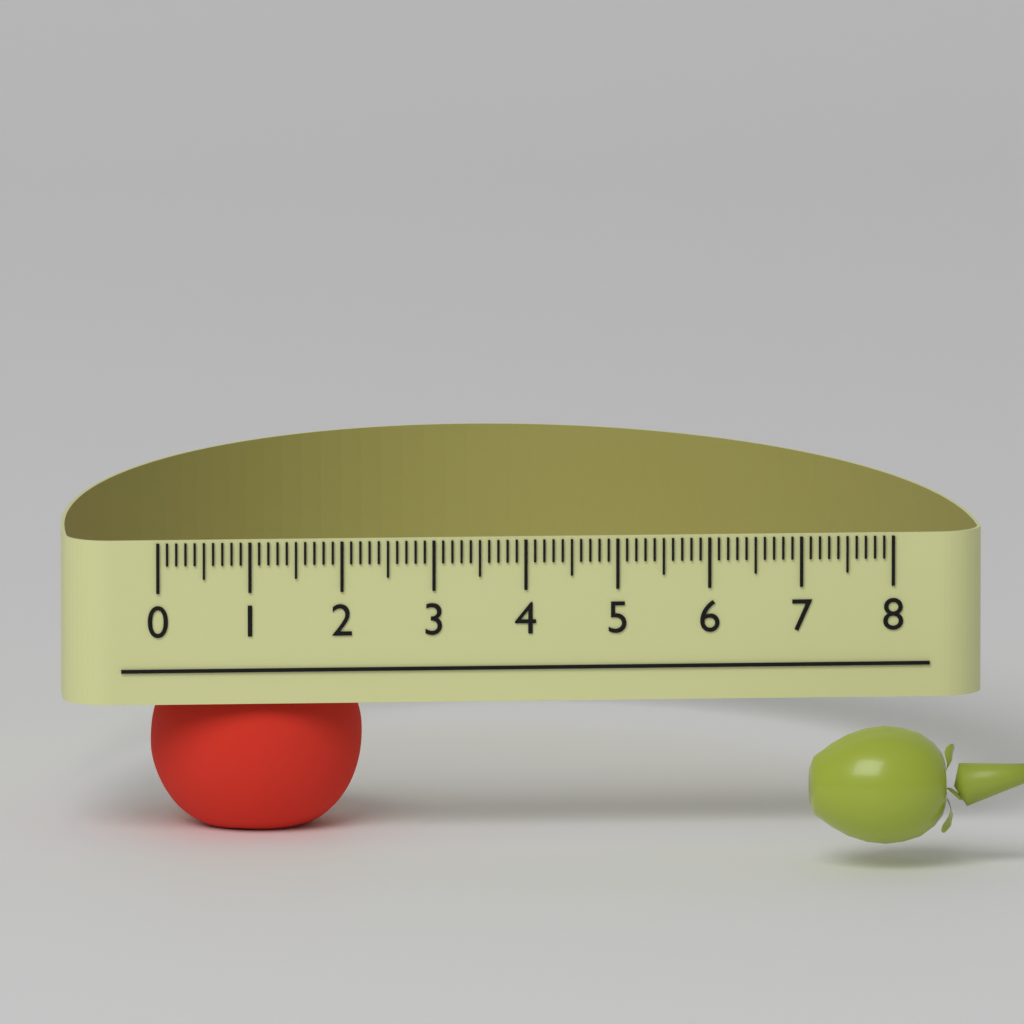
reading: 2.3 (no unit)
